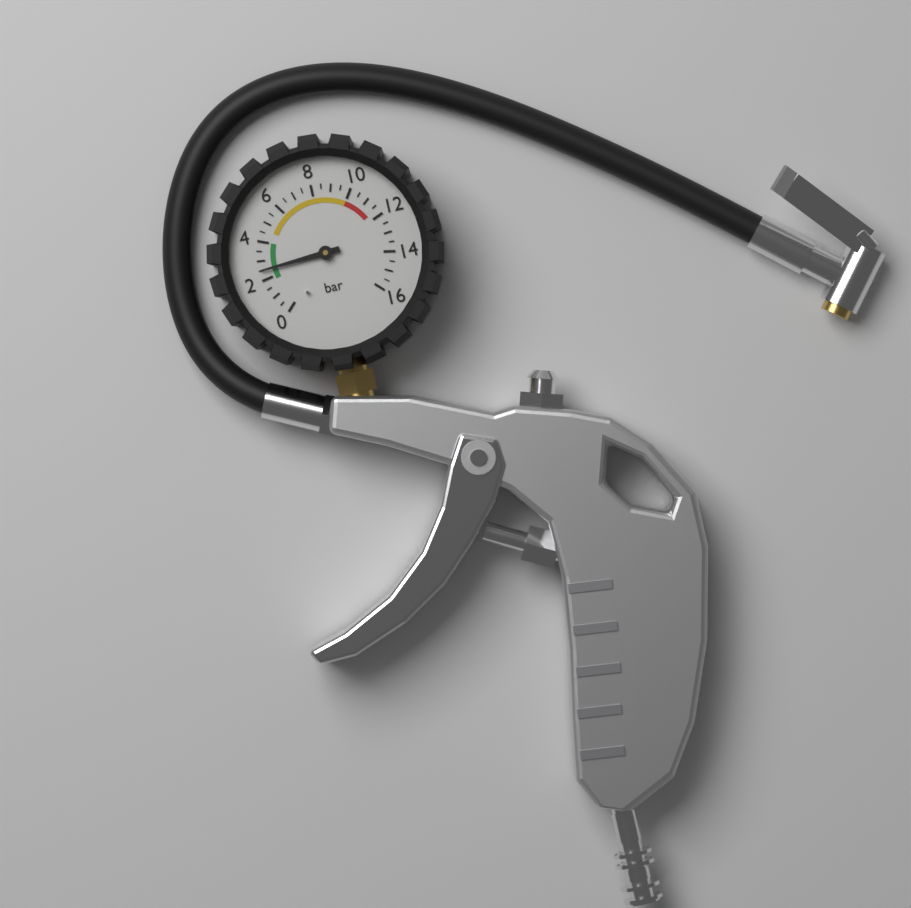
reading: 2.5 bar
